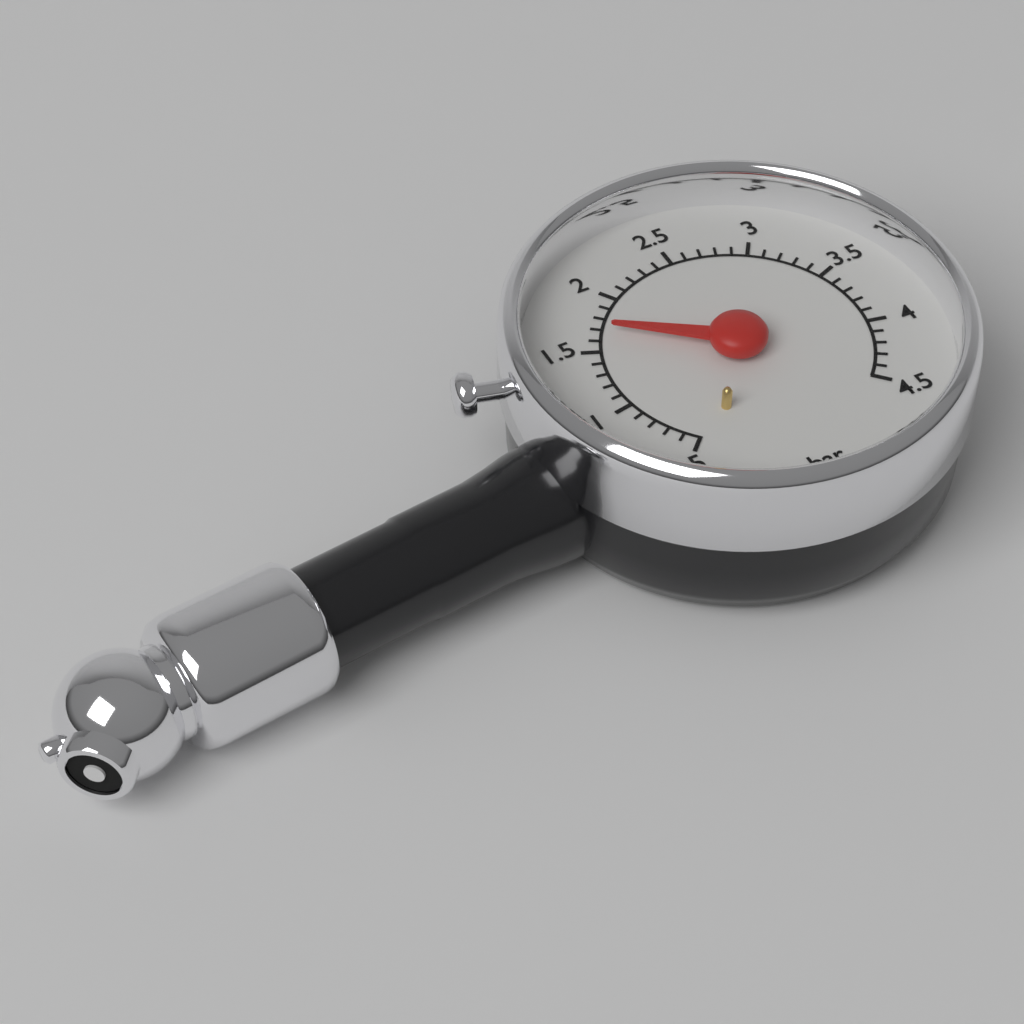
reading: 1.7 bar
